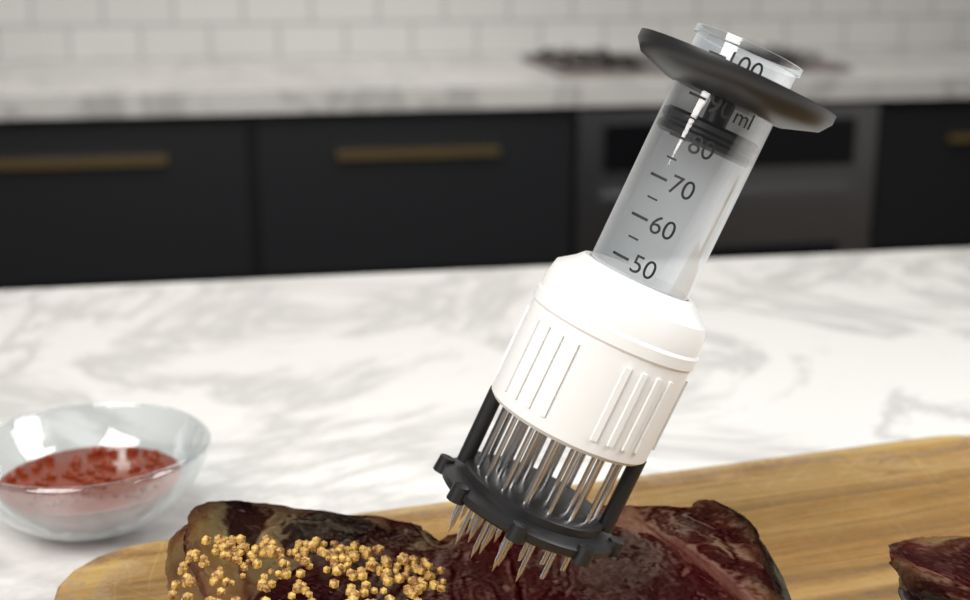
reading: 80 ml
